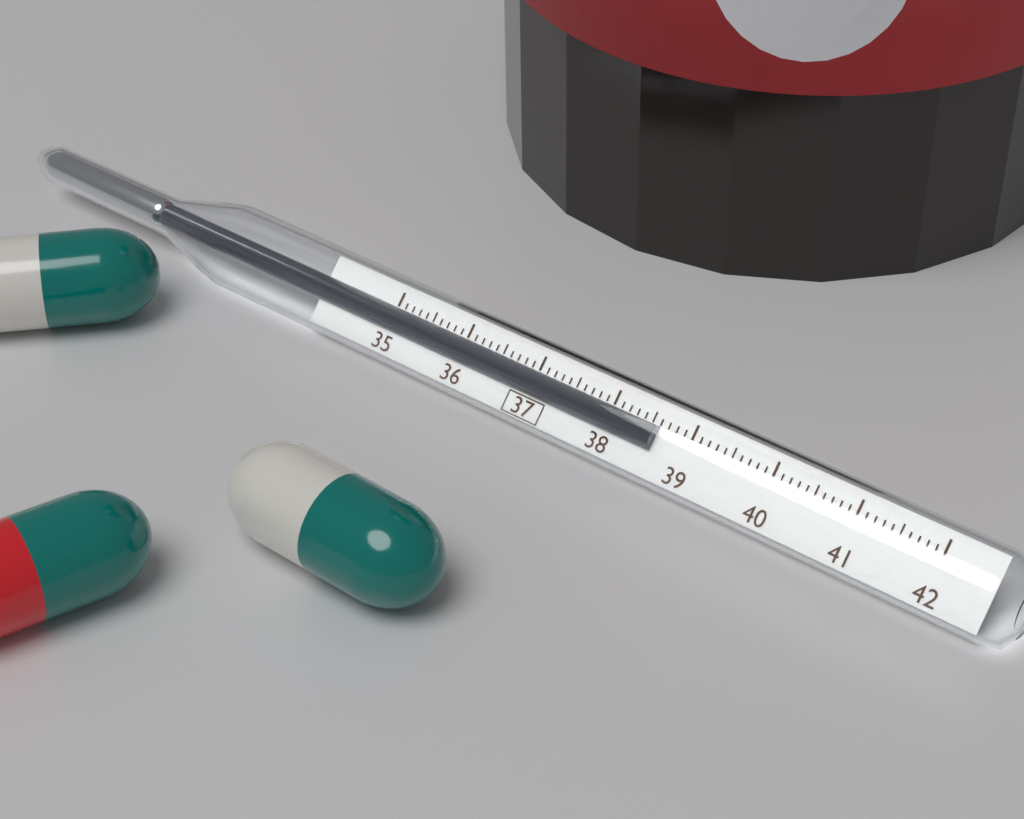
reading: 38.6 (no unit)
